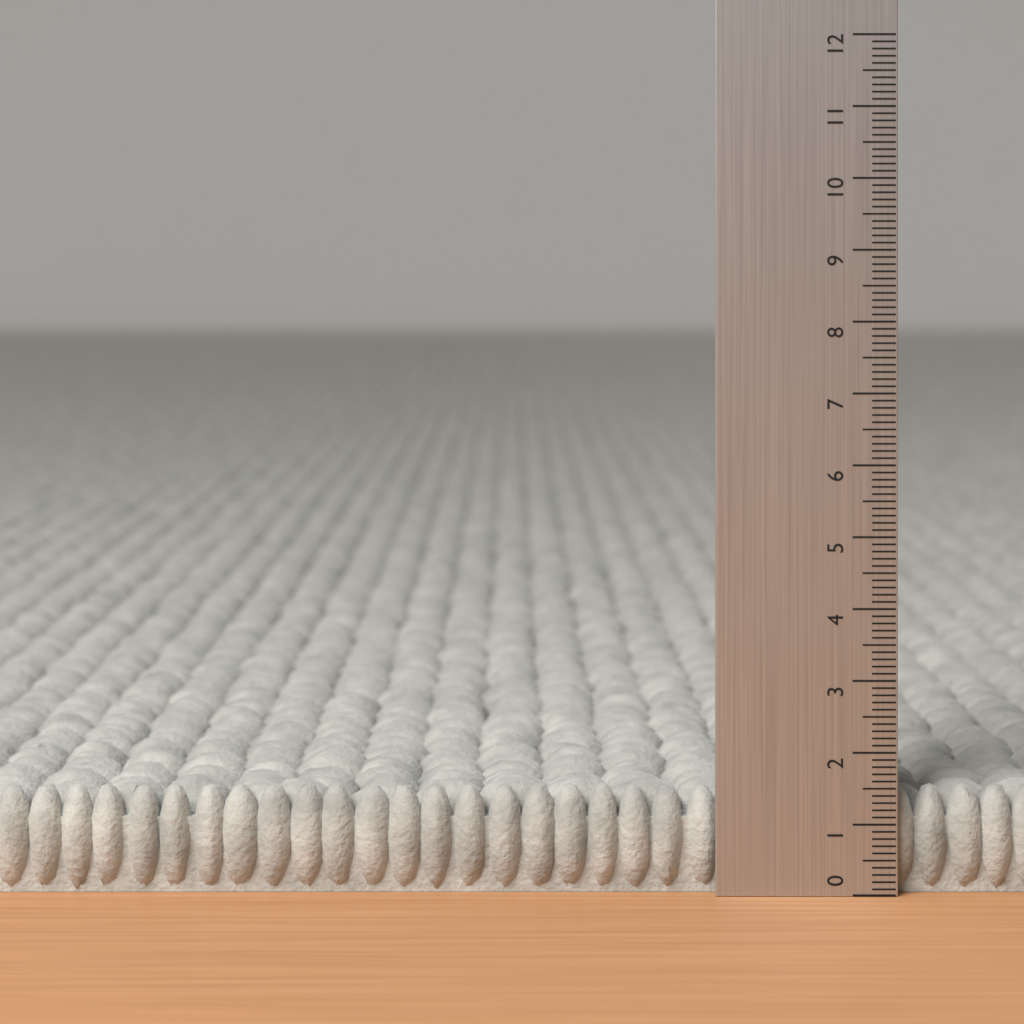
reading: 1.5 (no unit)
